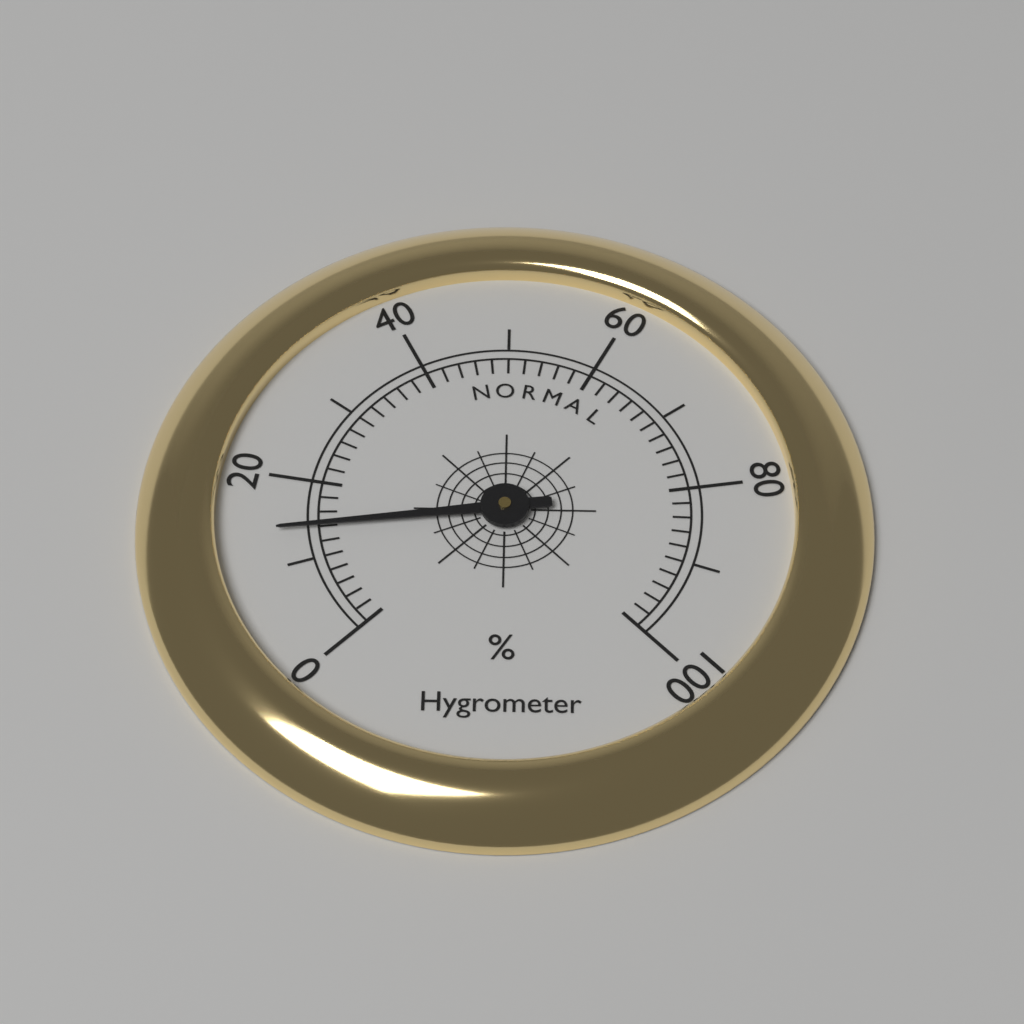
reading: 14 %
